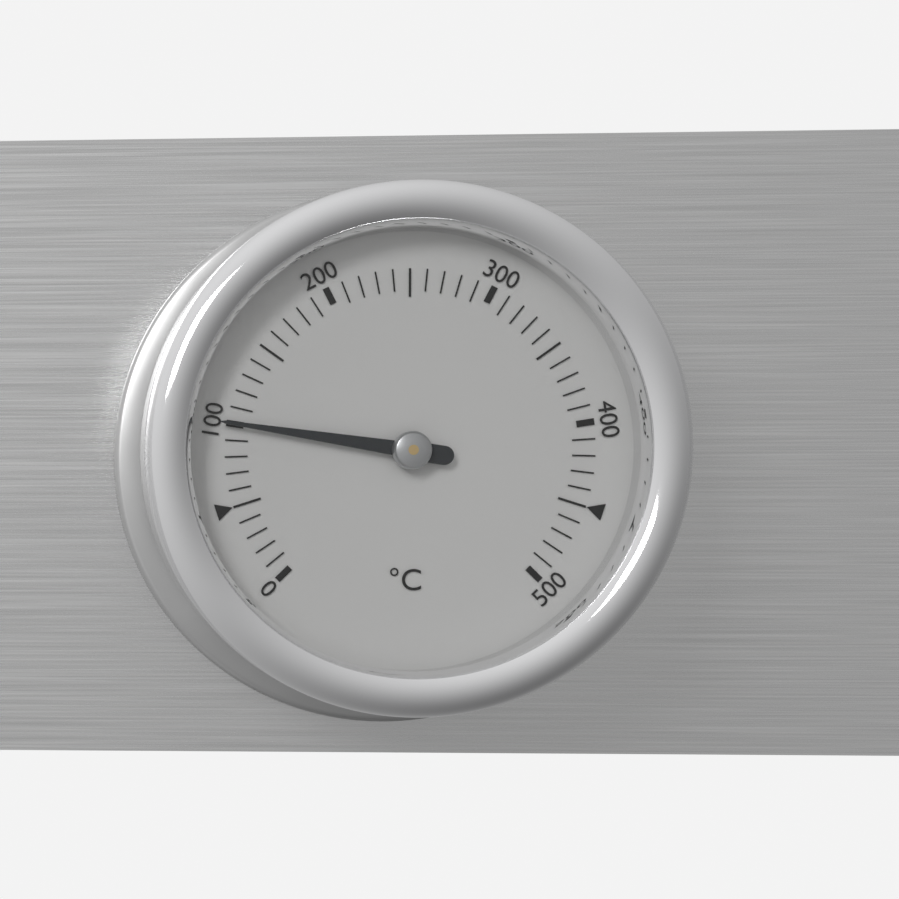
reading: 100 °C
